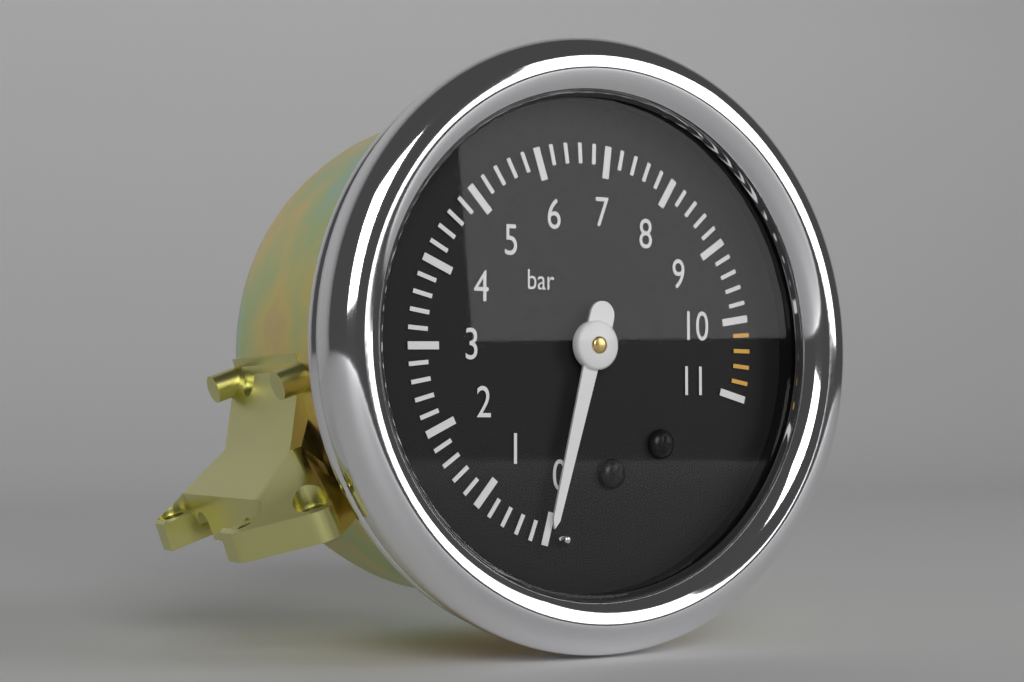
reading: 0.0 bar
